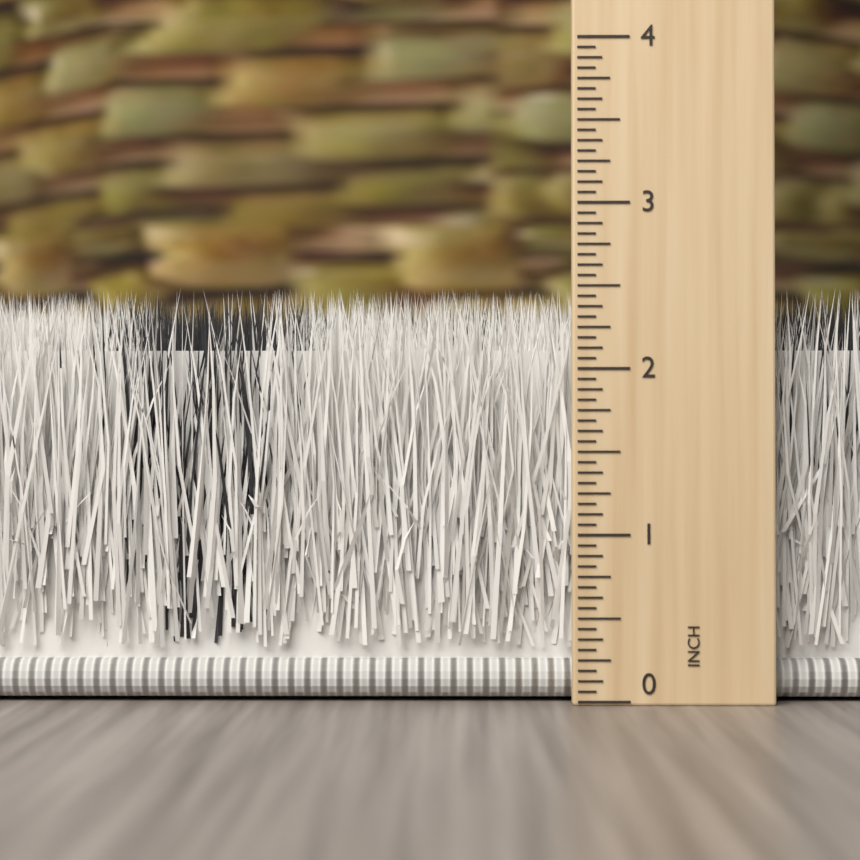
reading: 2.5000 inch
